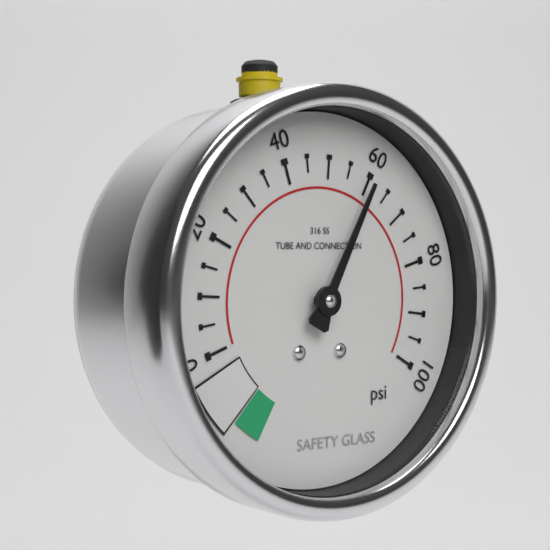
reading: 60 psi
